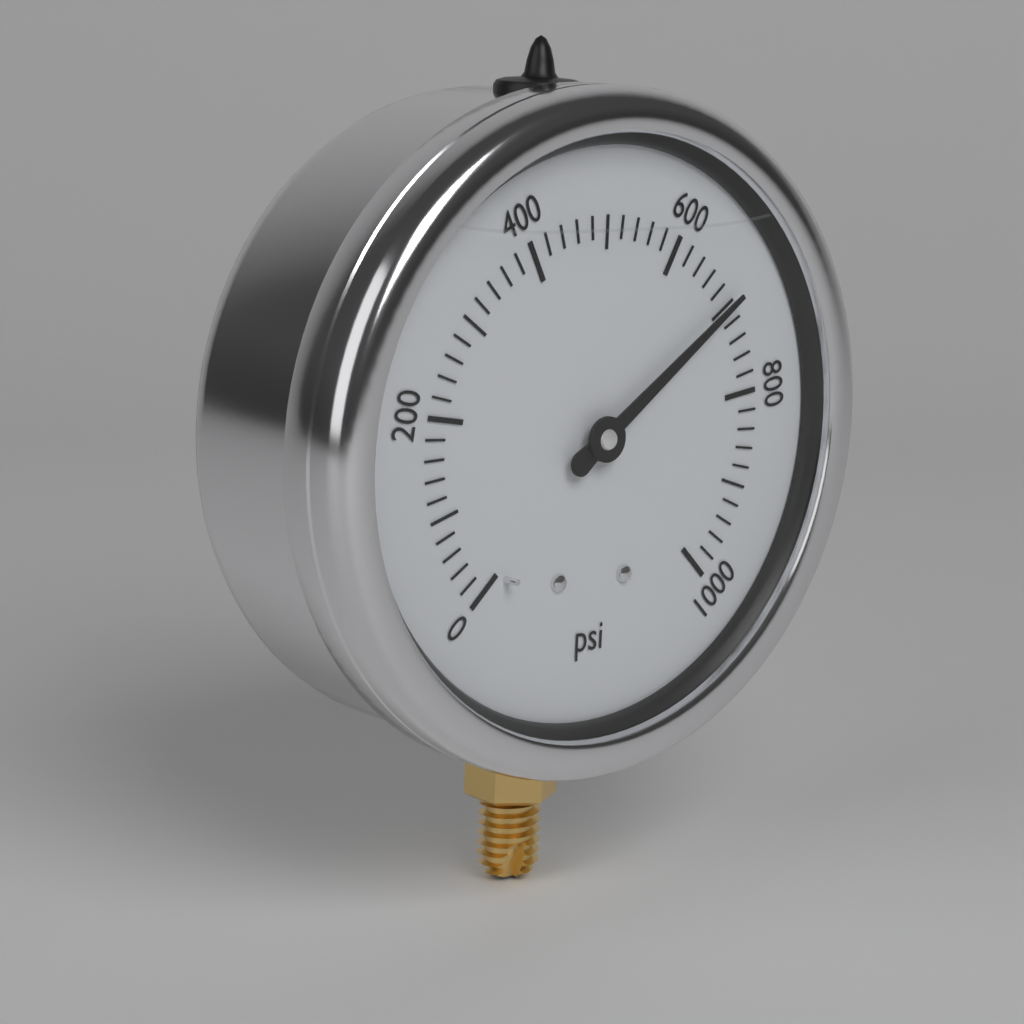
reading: 700 psi
